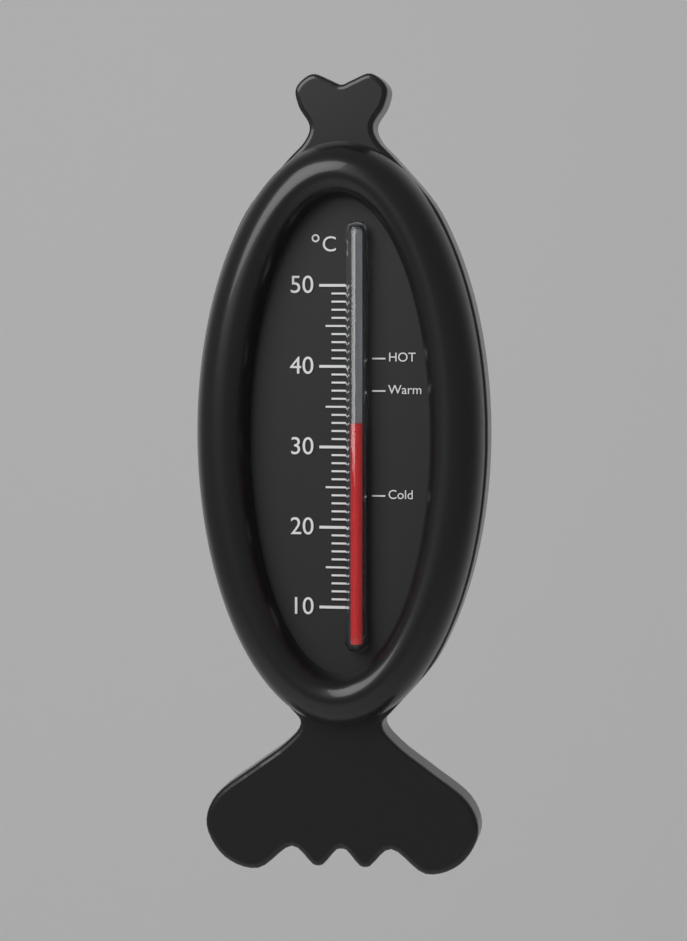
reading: 33 °C
